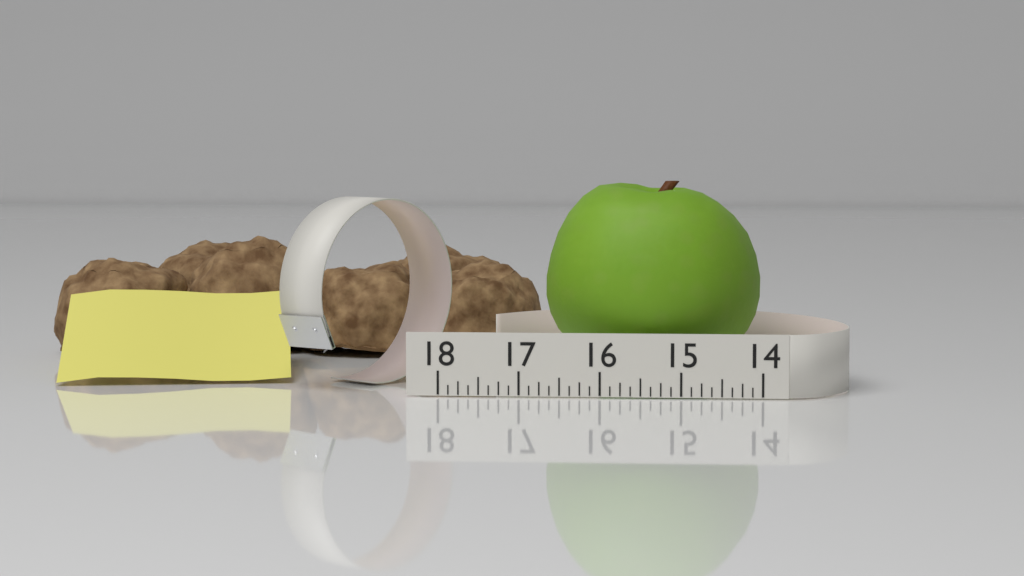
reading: 16.750 (no unit)
